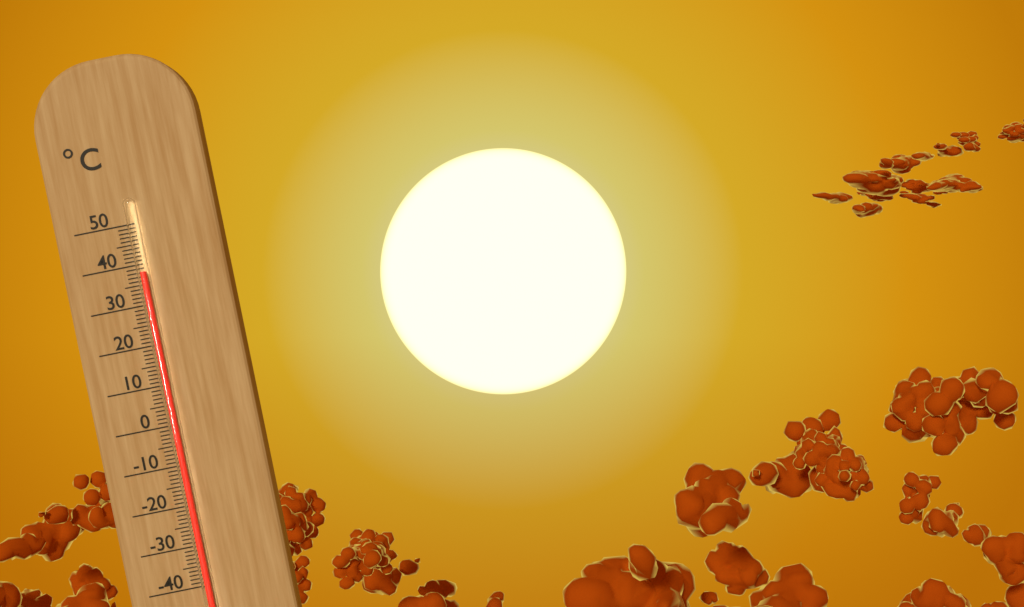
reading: 38 °C
